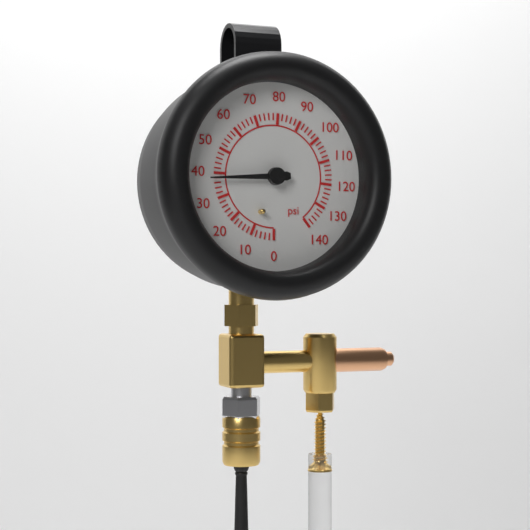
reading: 38 psi
